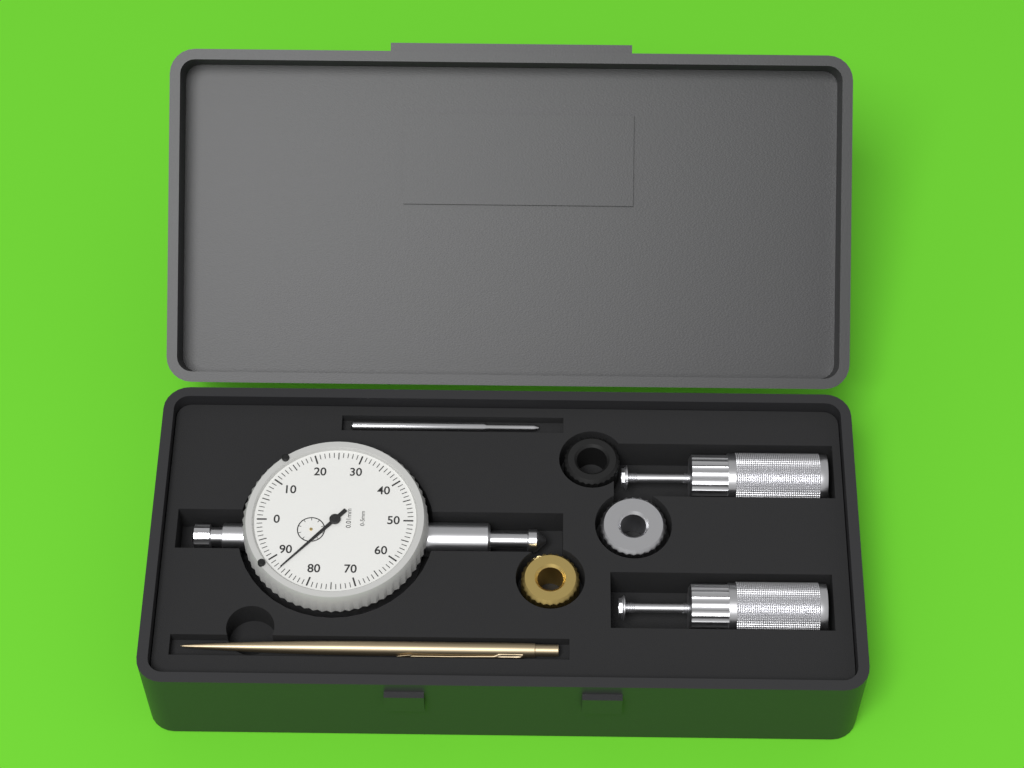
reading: 0.87 mm
